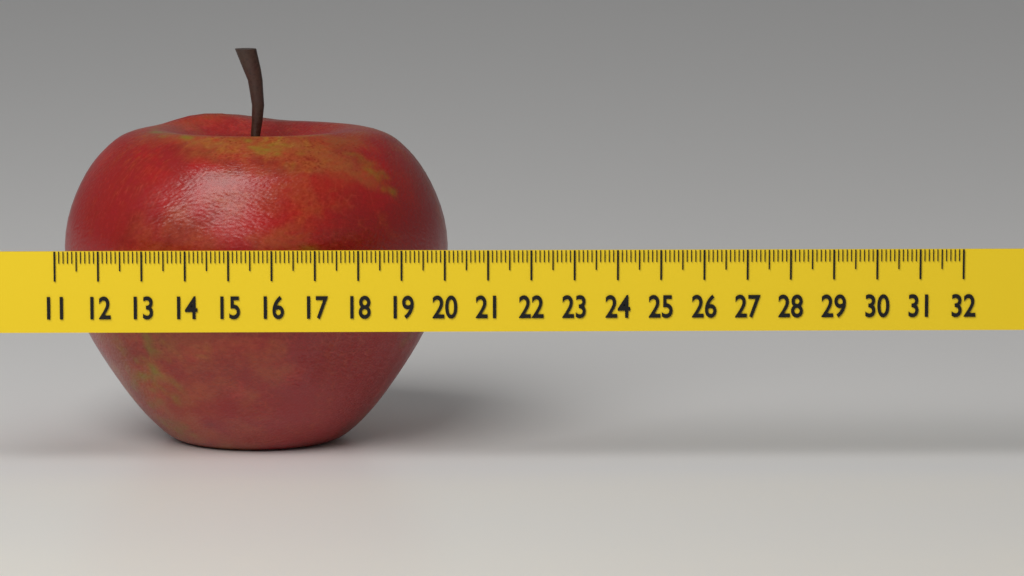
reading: 20.1 (no unit)
